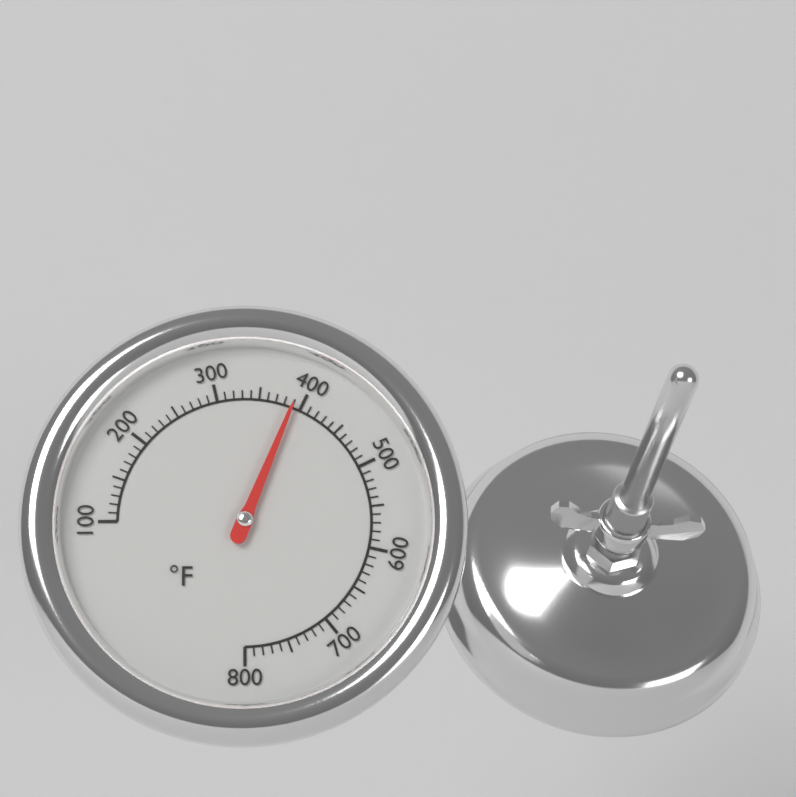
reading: 390 °F
